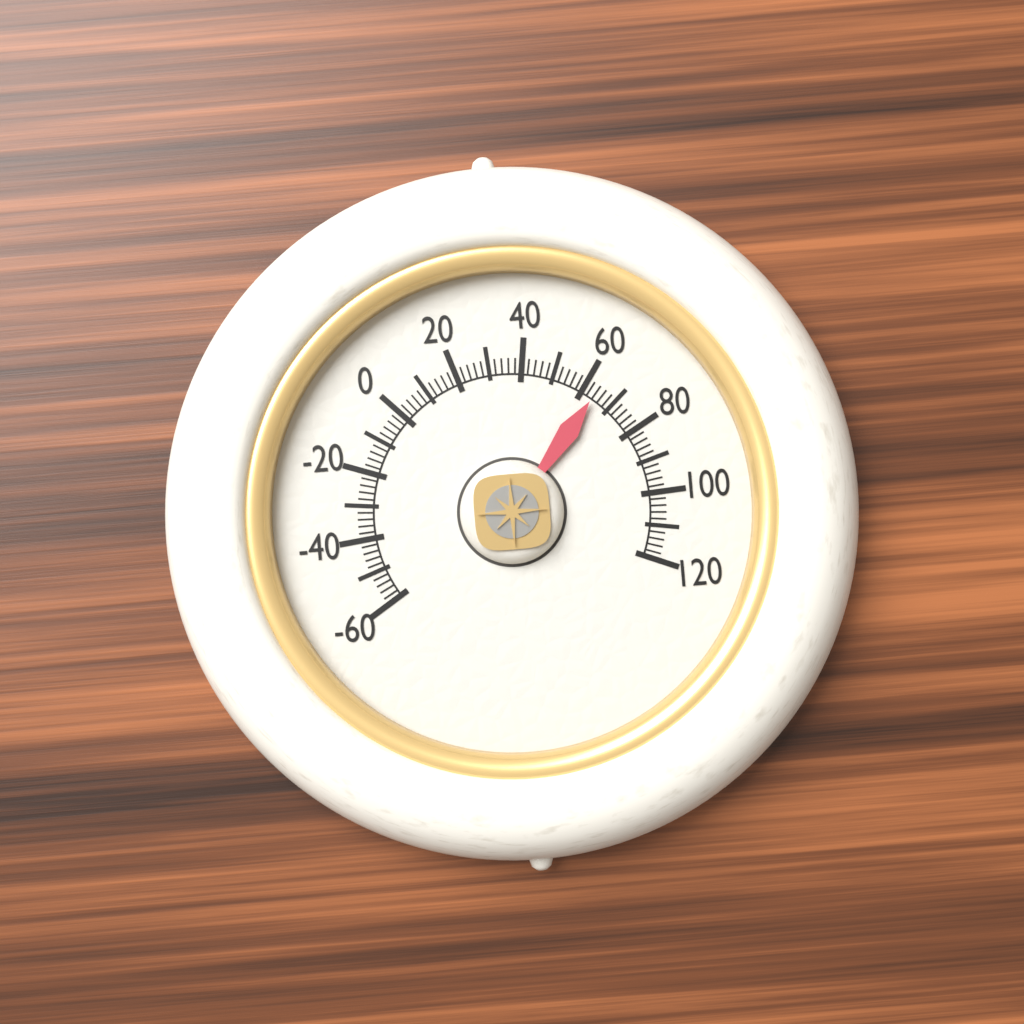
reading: 64 (no unit)
